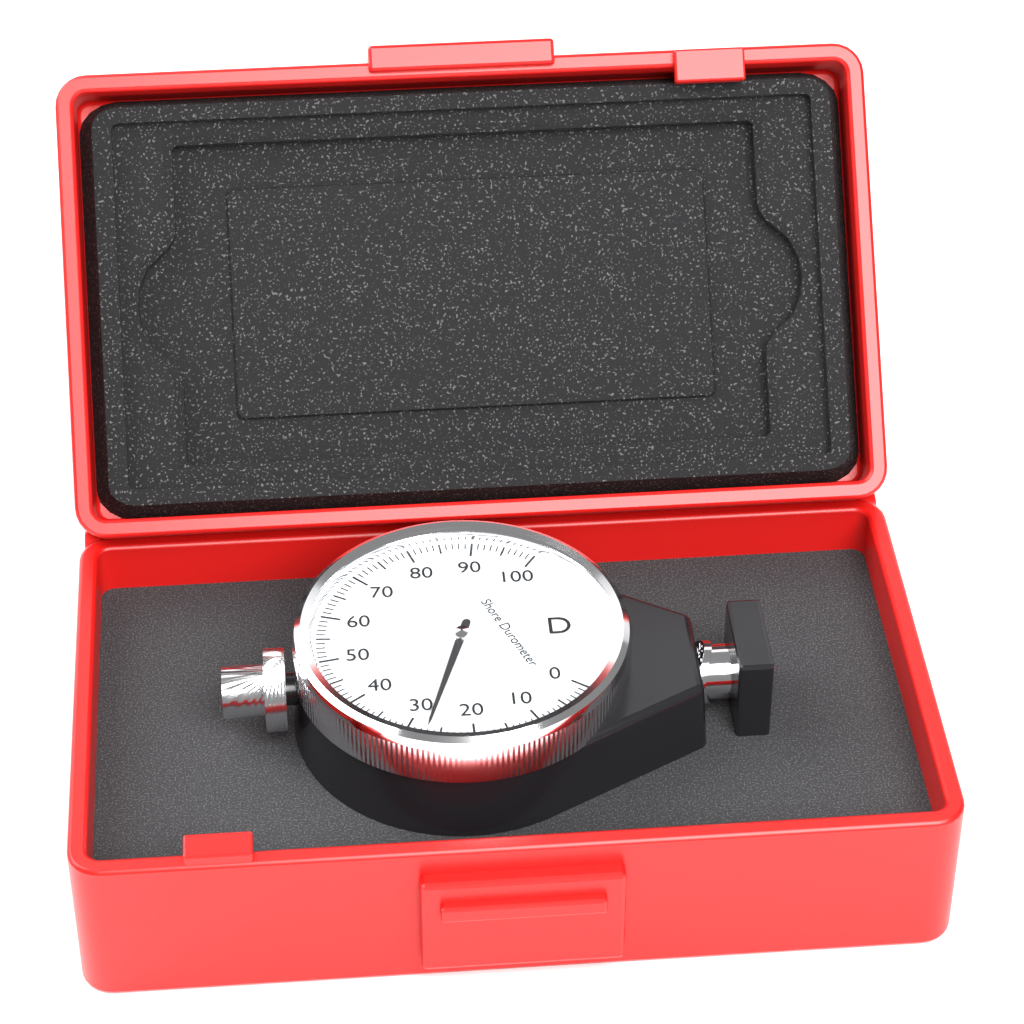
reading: 27 Shore D
